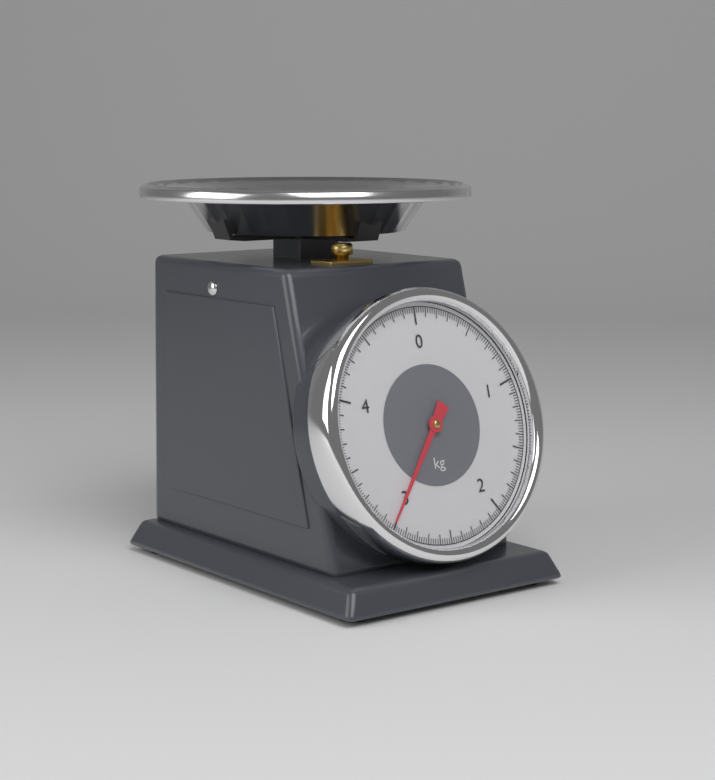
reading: 3.02 kg
